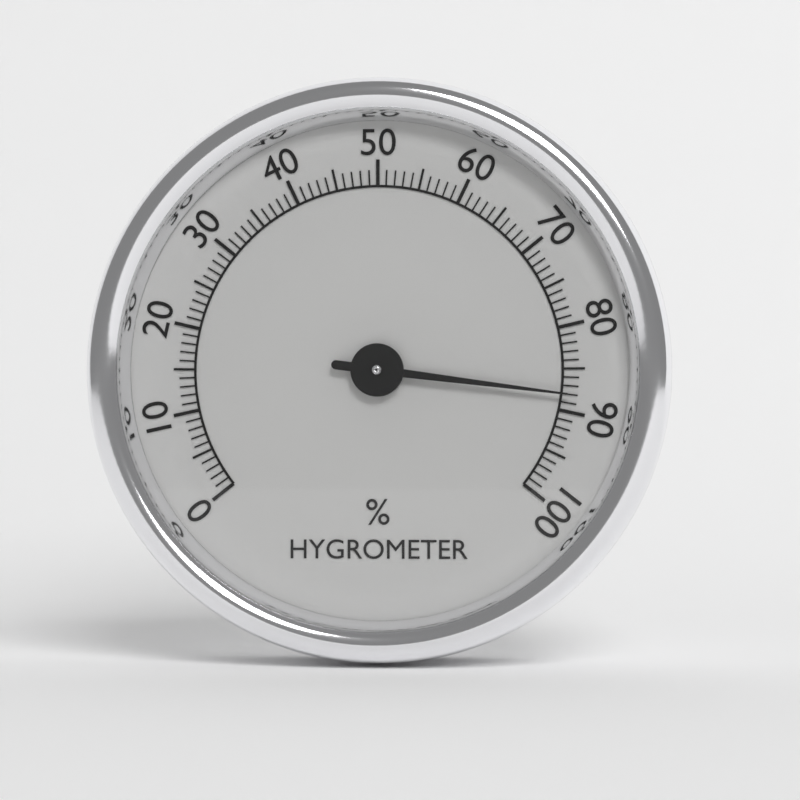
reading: 88 %
